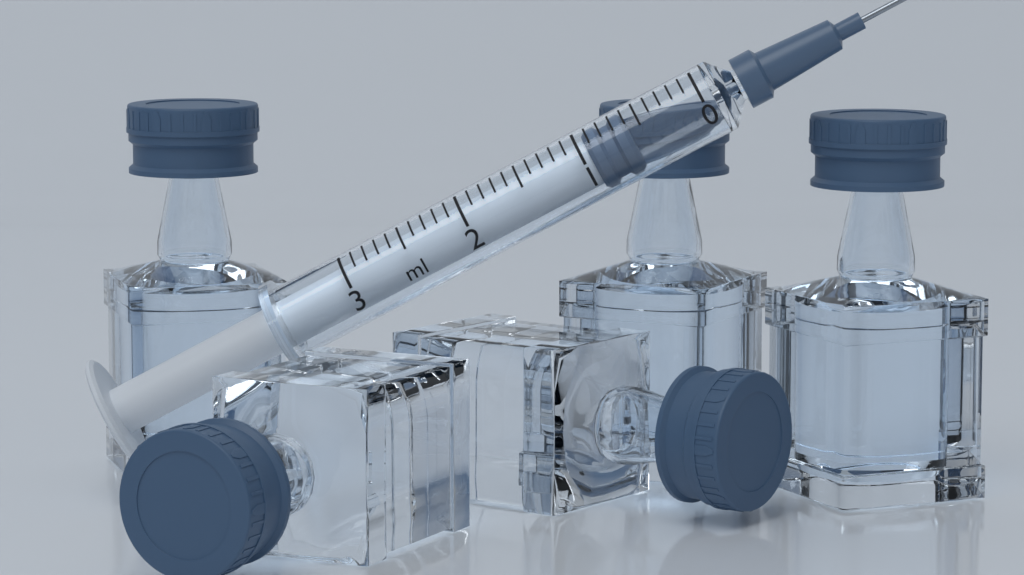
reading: 0.6 ml
